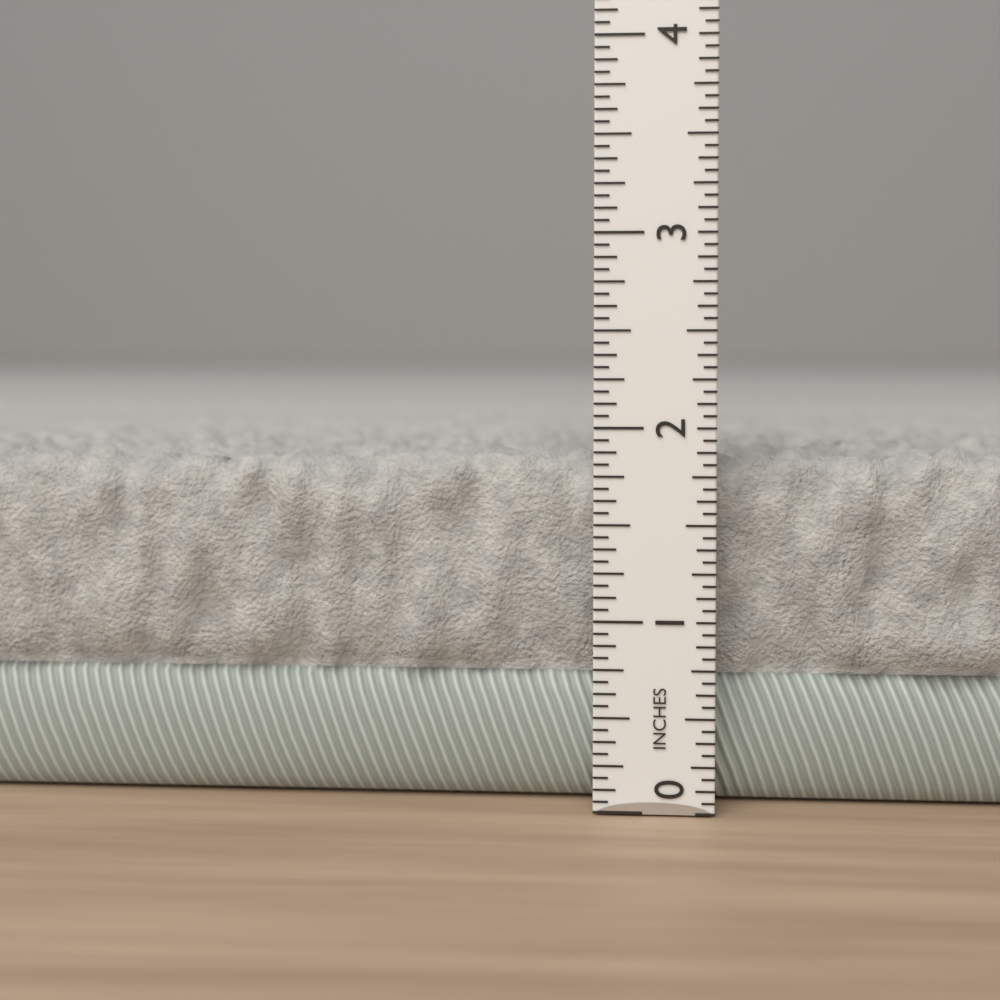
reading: 1.8750 in
